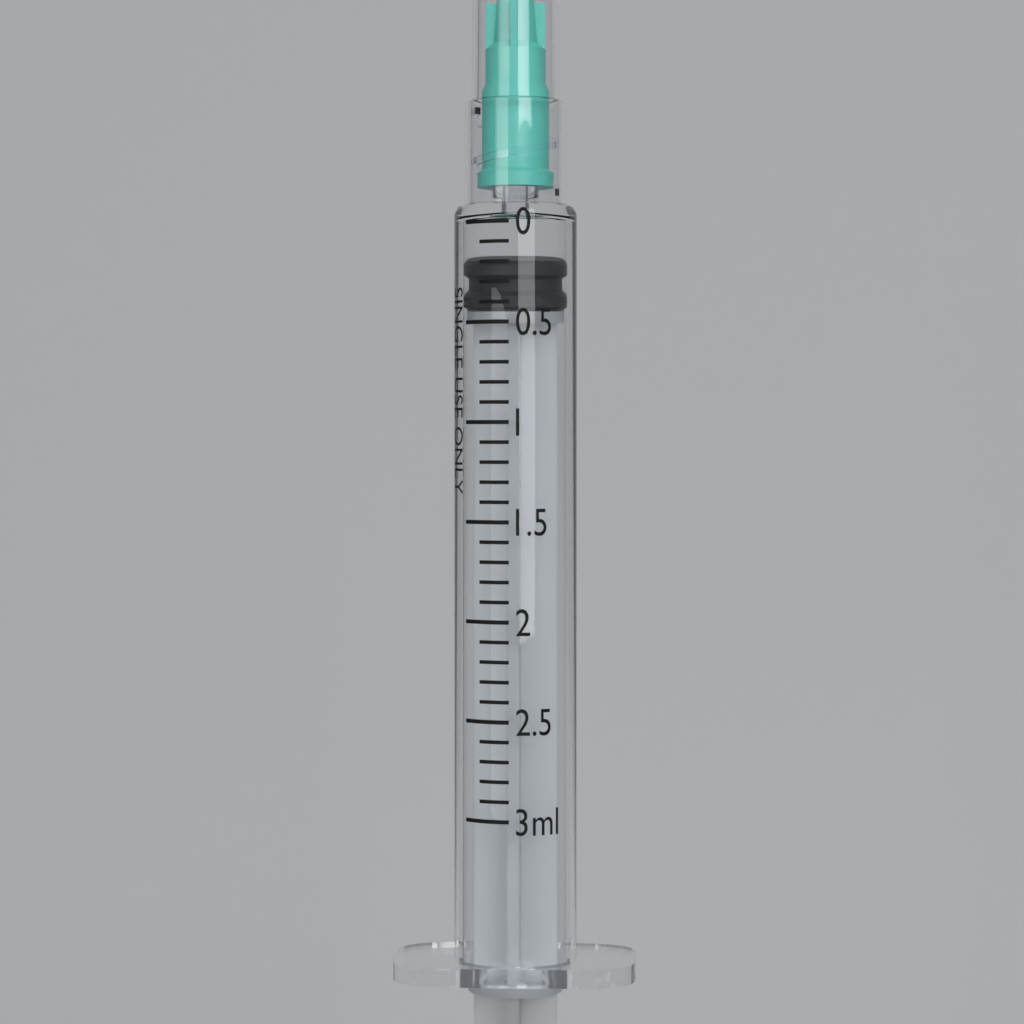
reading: 0.2 ml
